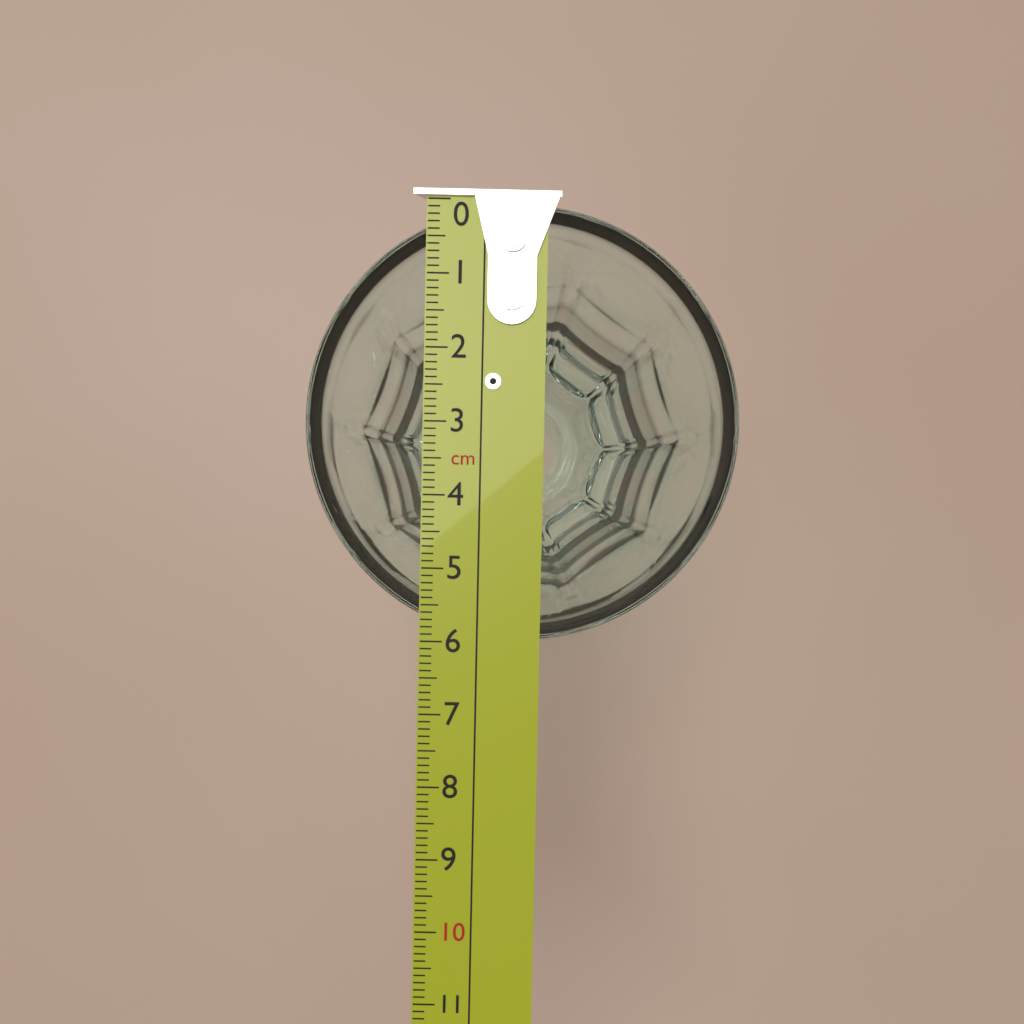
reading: 6.0 cm
